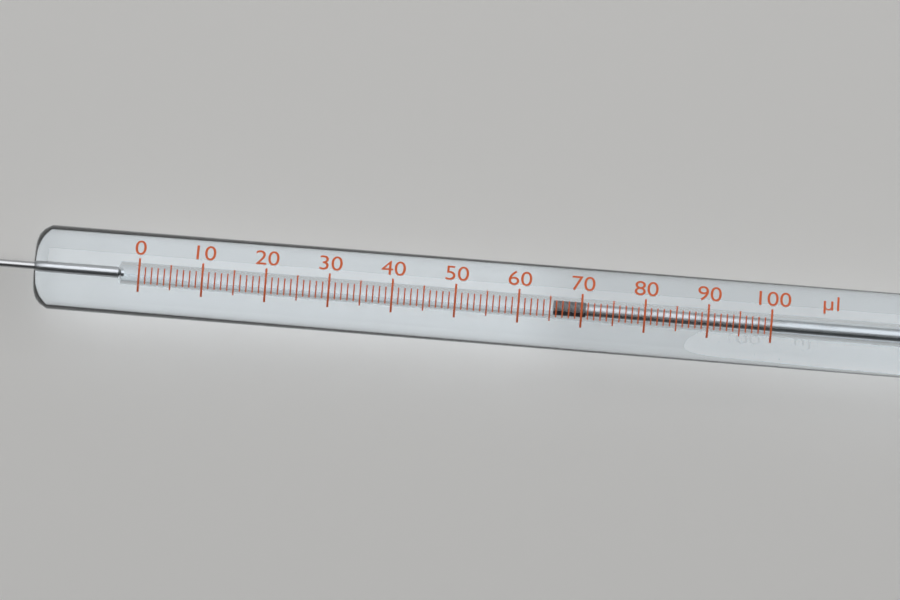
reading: 66 µl
